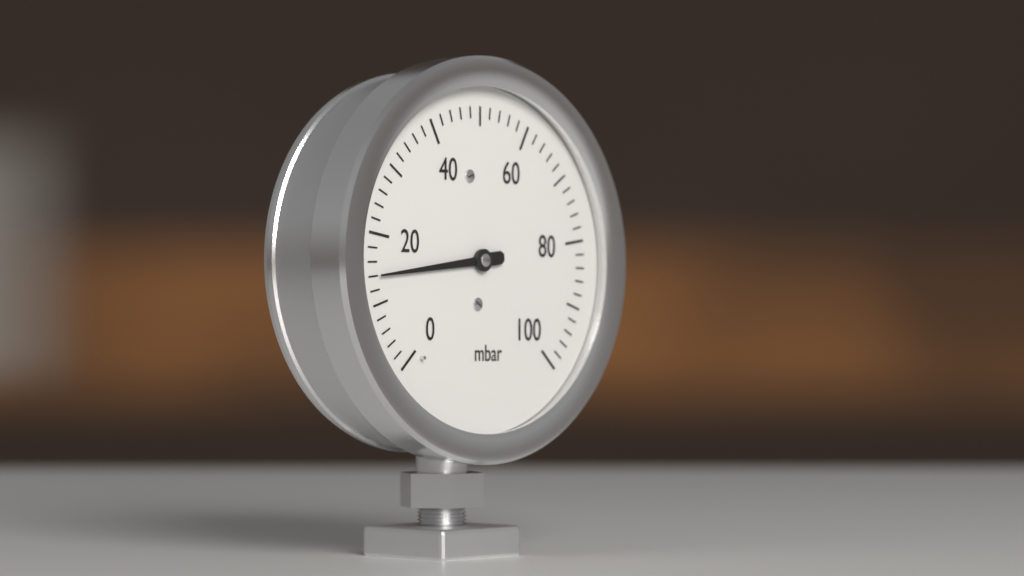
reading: 14 mbar
